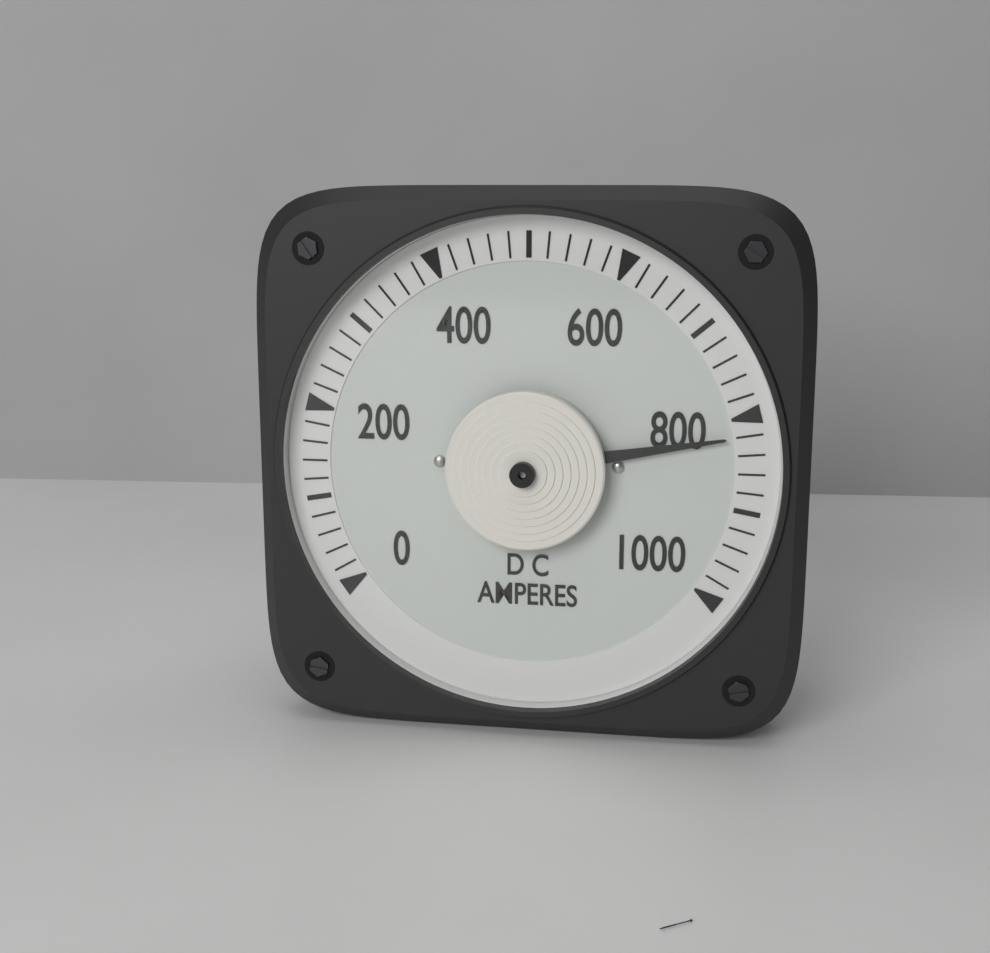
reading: 820 A
